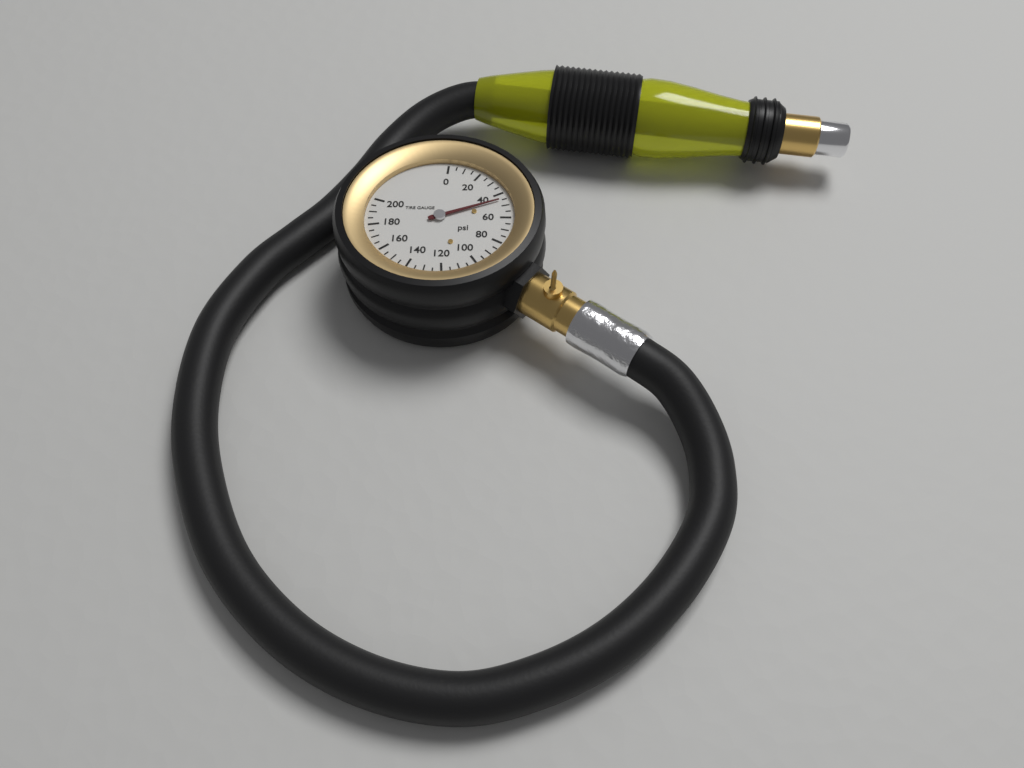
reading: 45 psi
